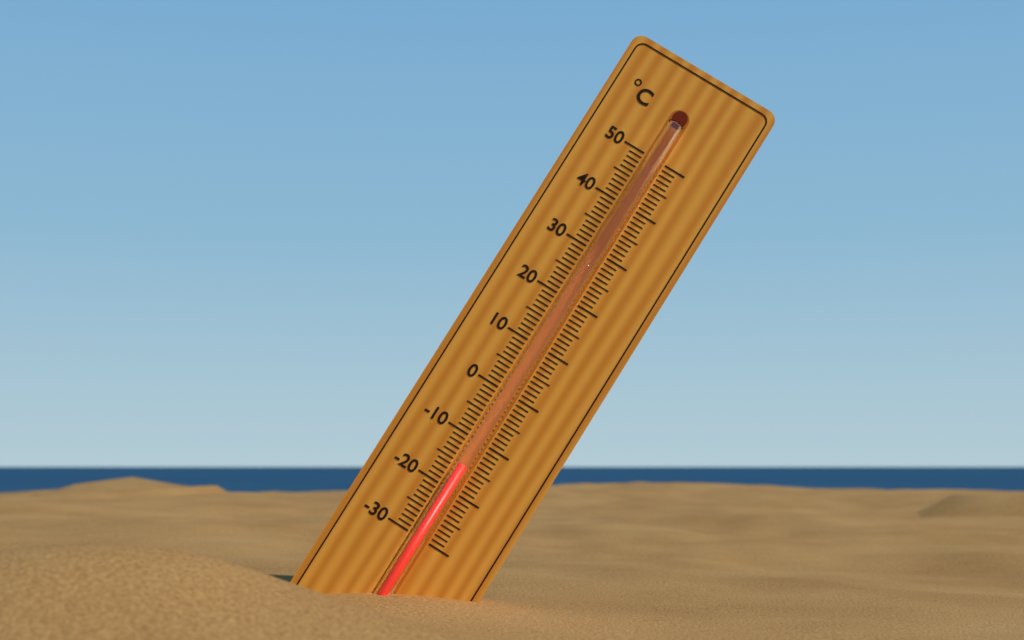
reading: -15 °C
